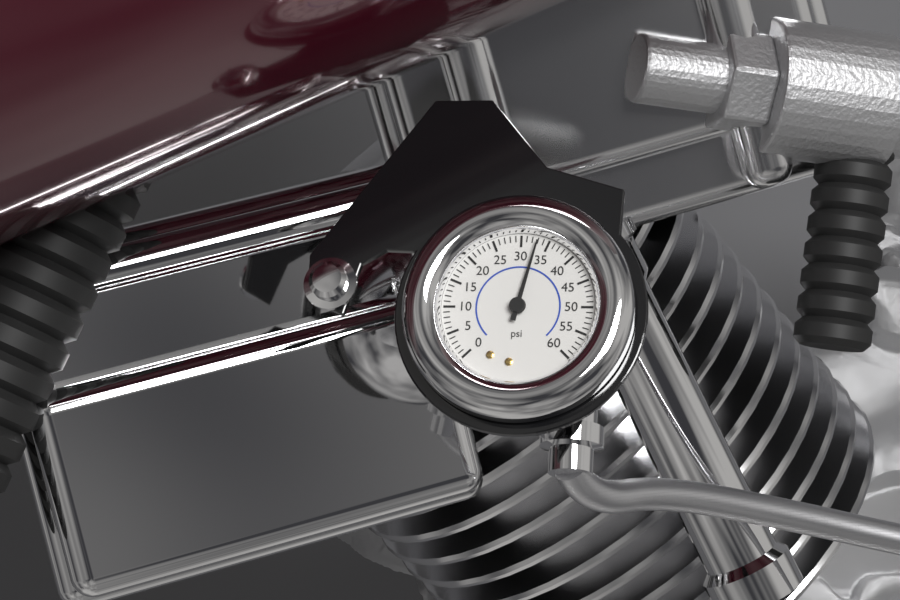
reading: 33 psi
